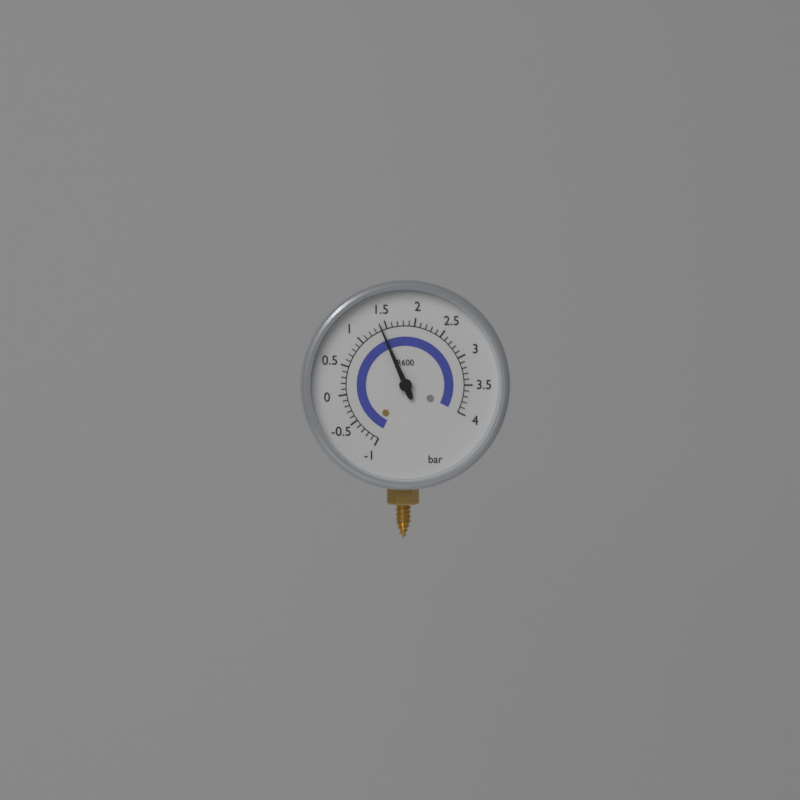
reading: 1.4 bar
